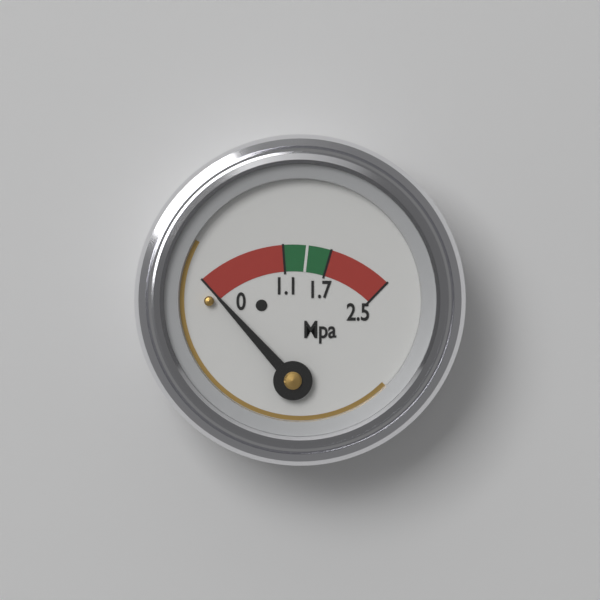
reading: 0.0 MPa
